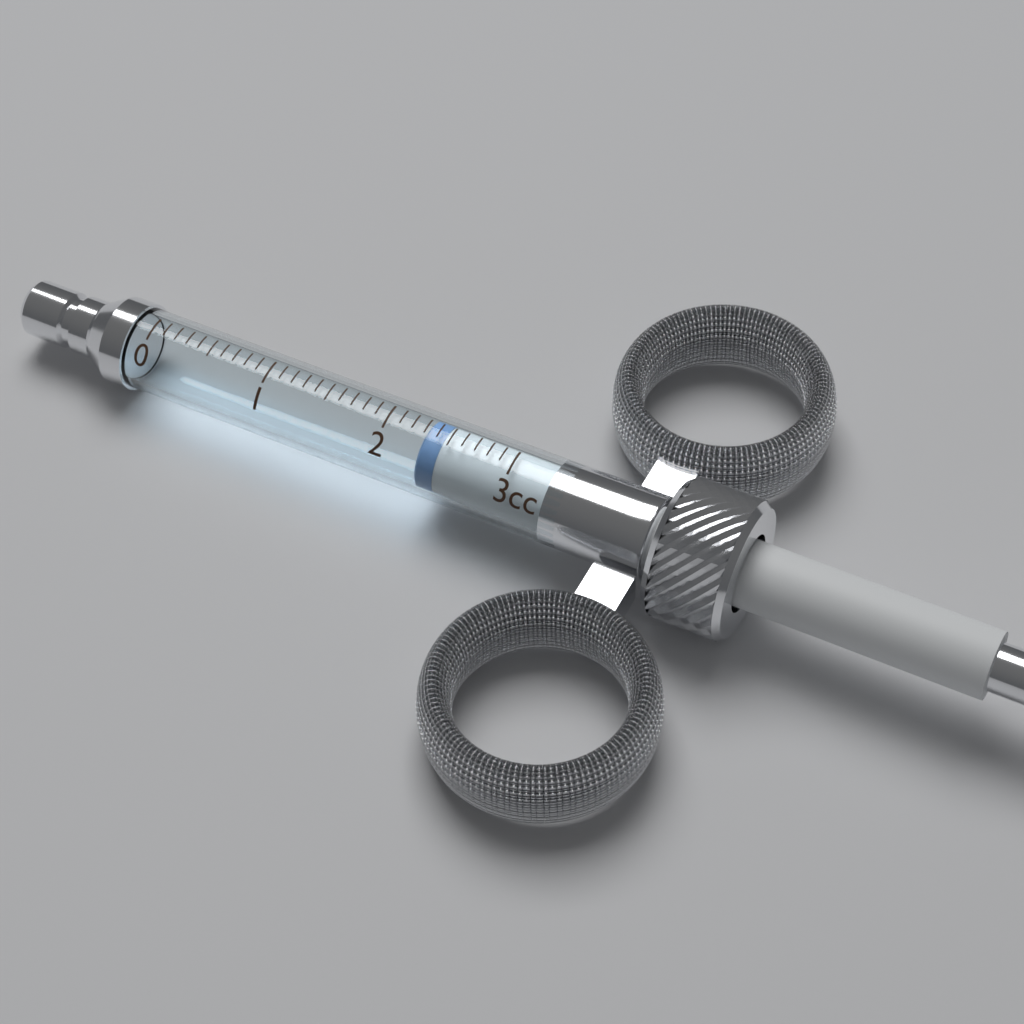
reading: 2.3 cc
